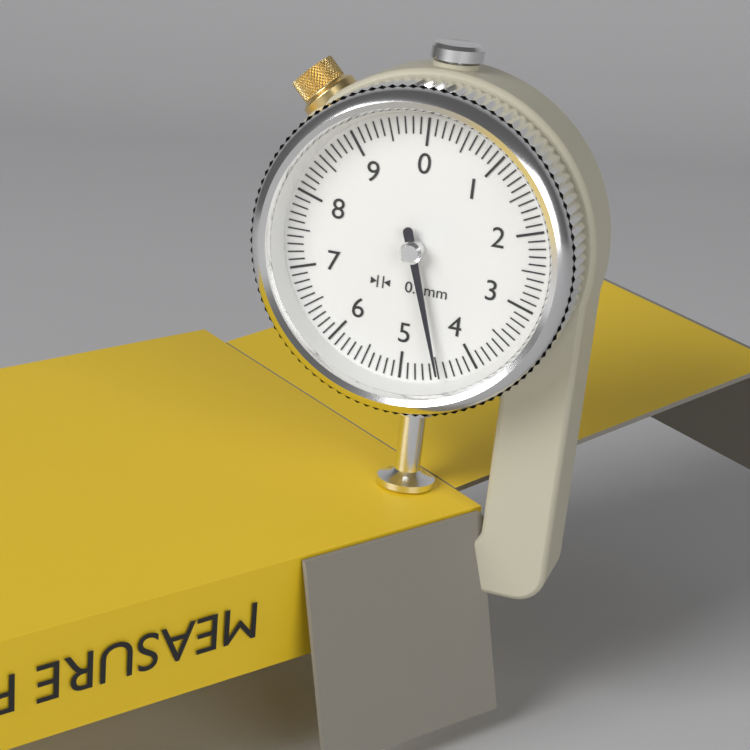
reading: 4.5 mm
